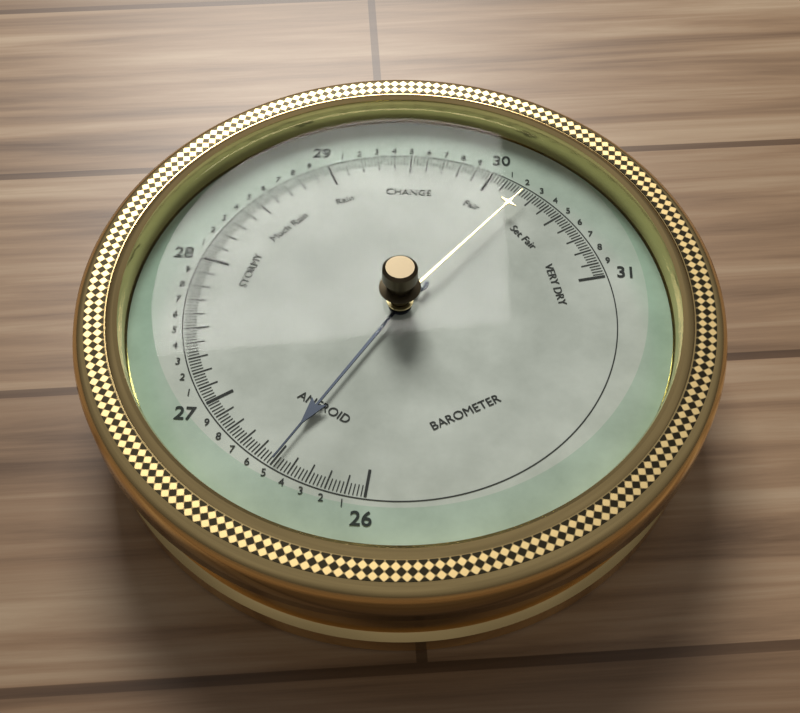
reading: 26.50 (no unit)
